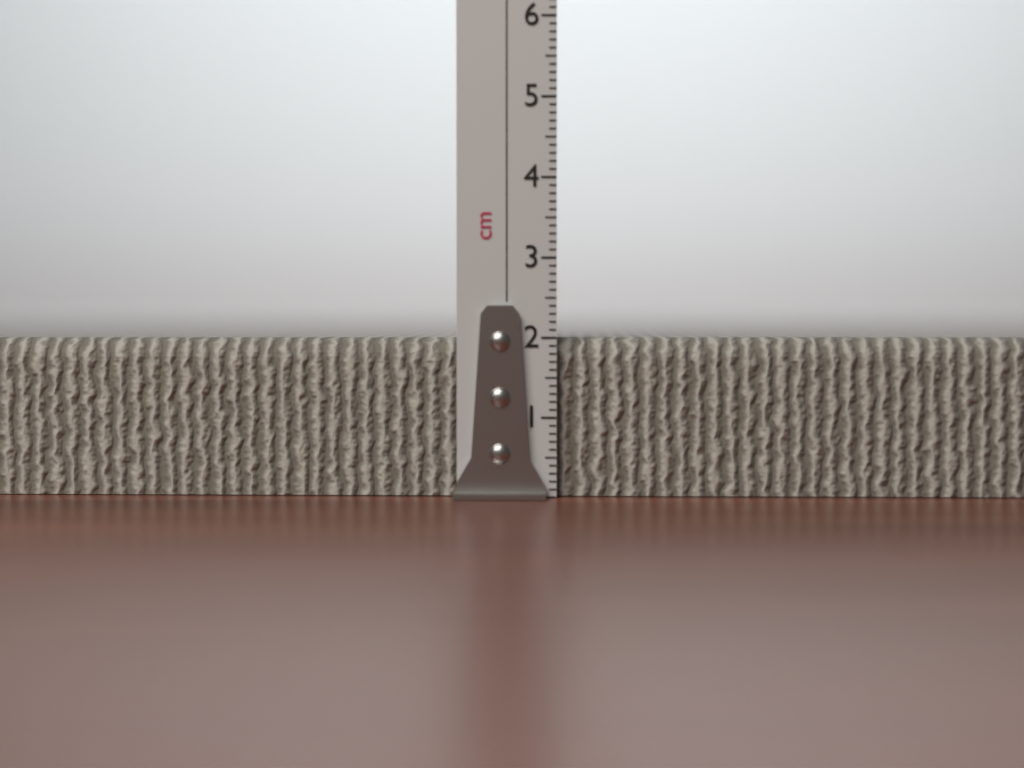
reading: 2.0 cm
